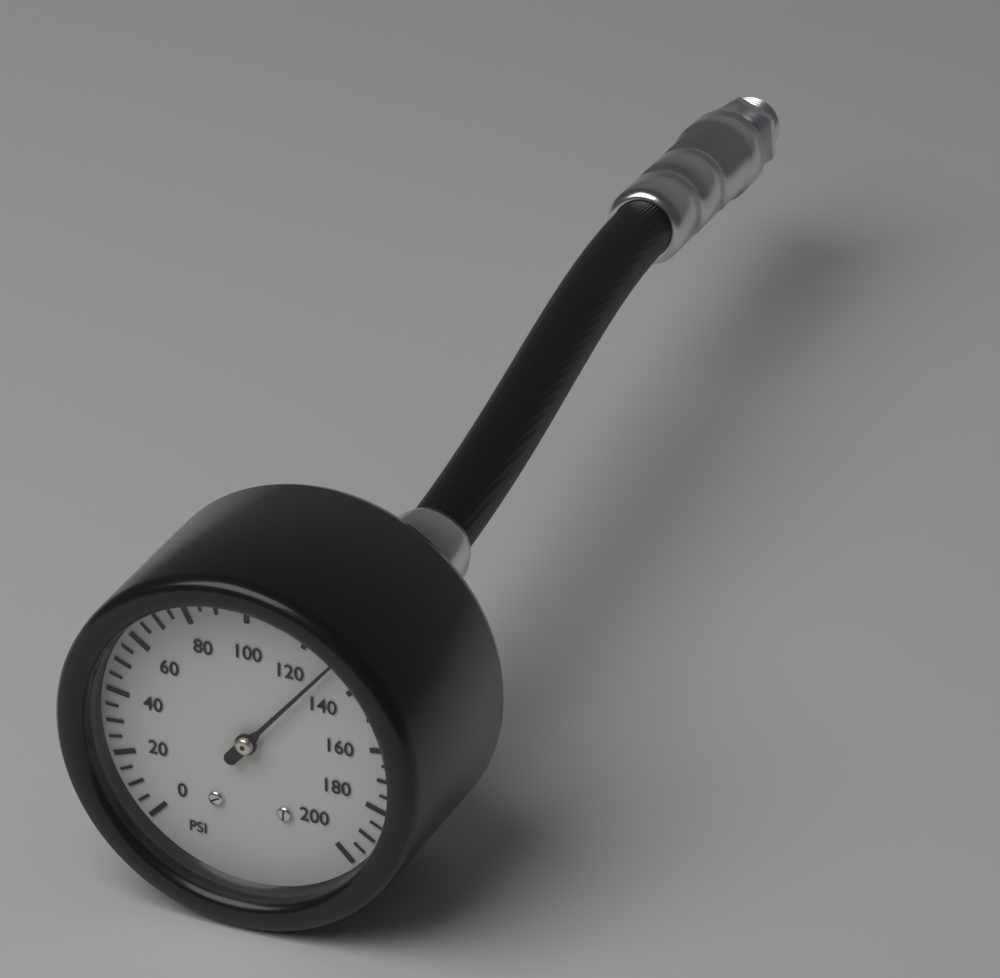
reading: 130 psi
